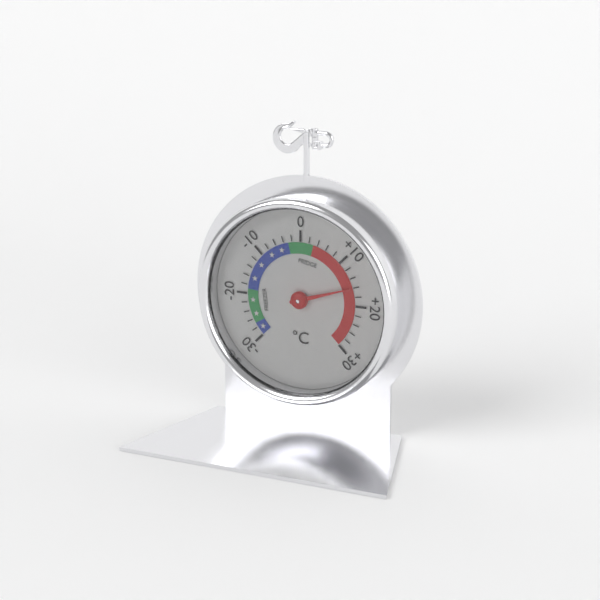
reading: 16 °C
